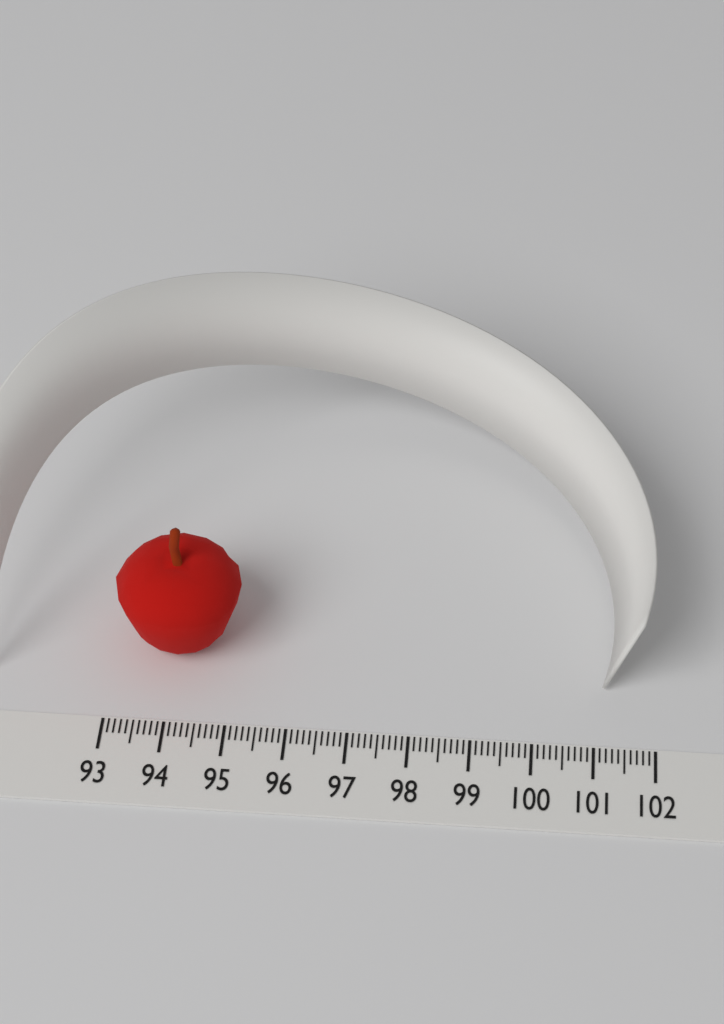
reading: 95.1 (no unit)
